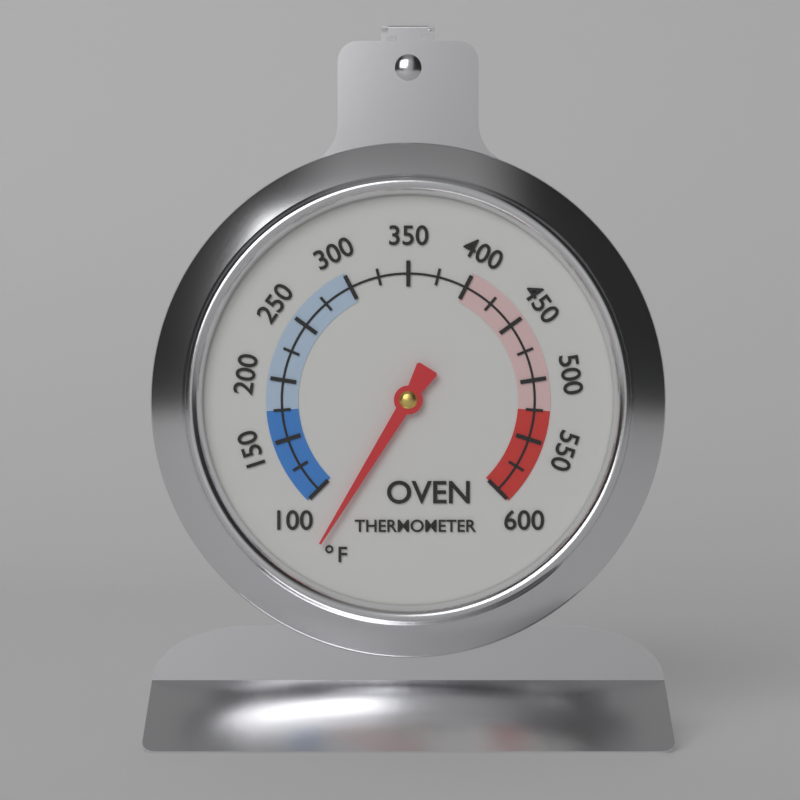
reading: 75 °F
